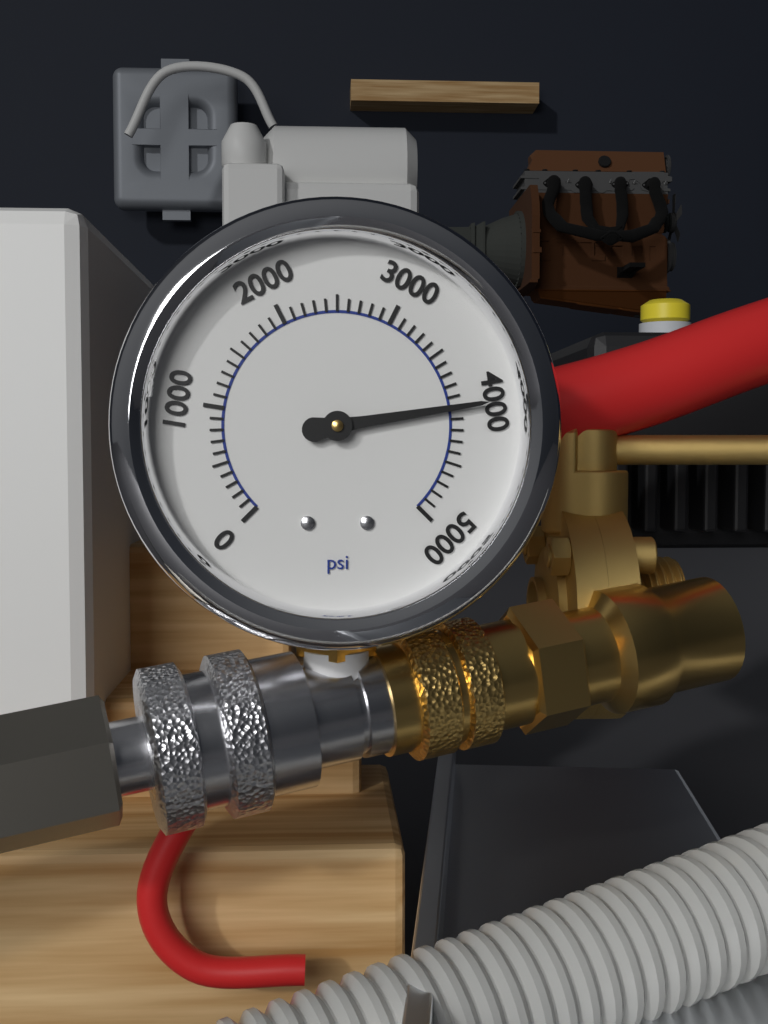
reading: 4000 psi
